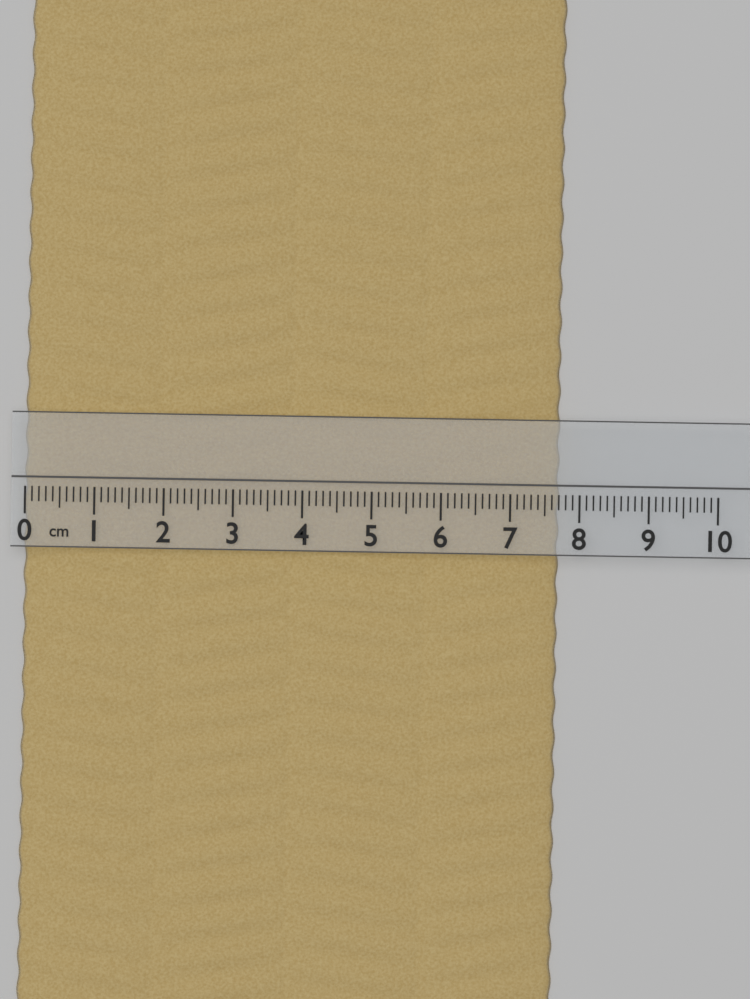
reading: 7.7 cm
